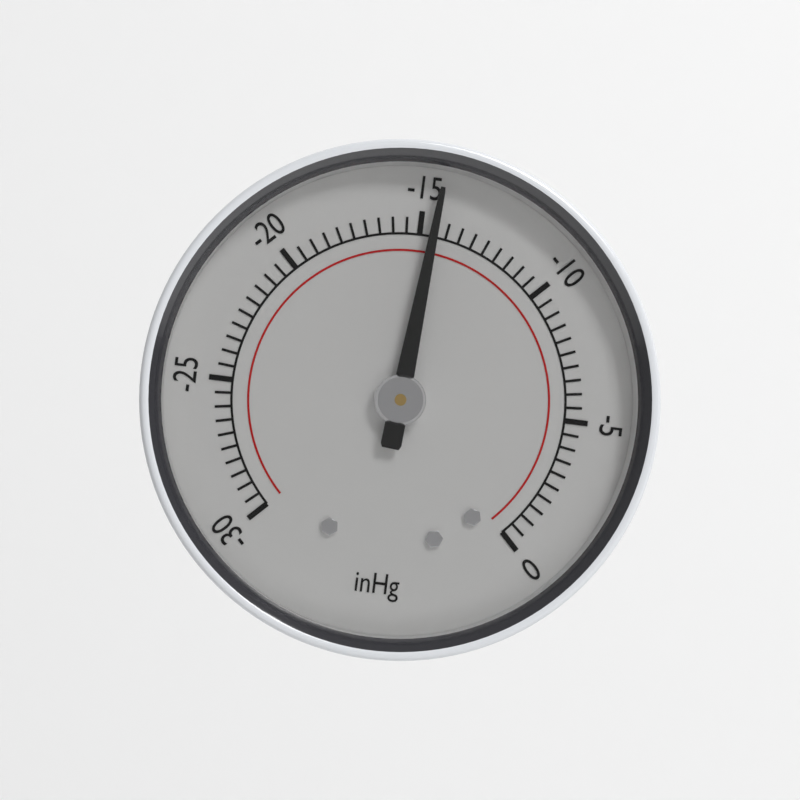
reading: -14.5 inHg
